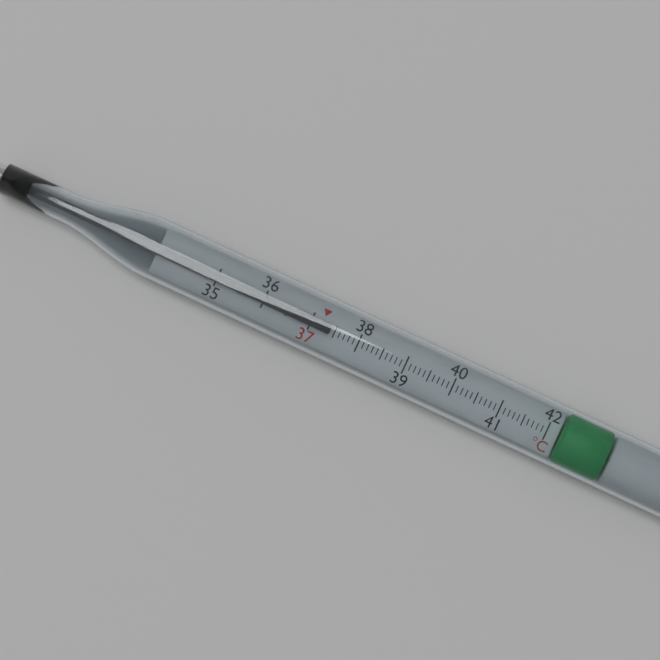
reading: 37.4 °C
